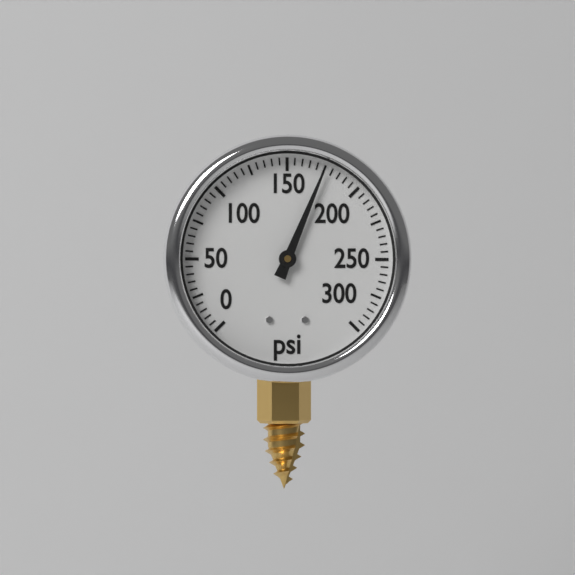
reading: 175 psi
